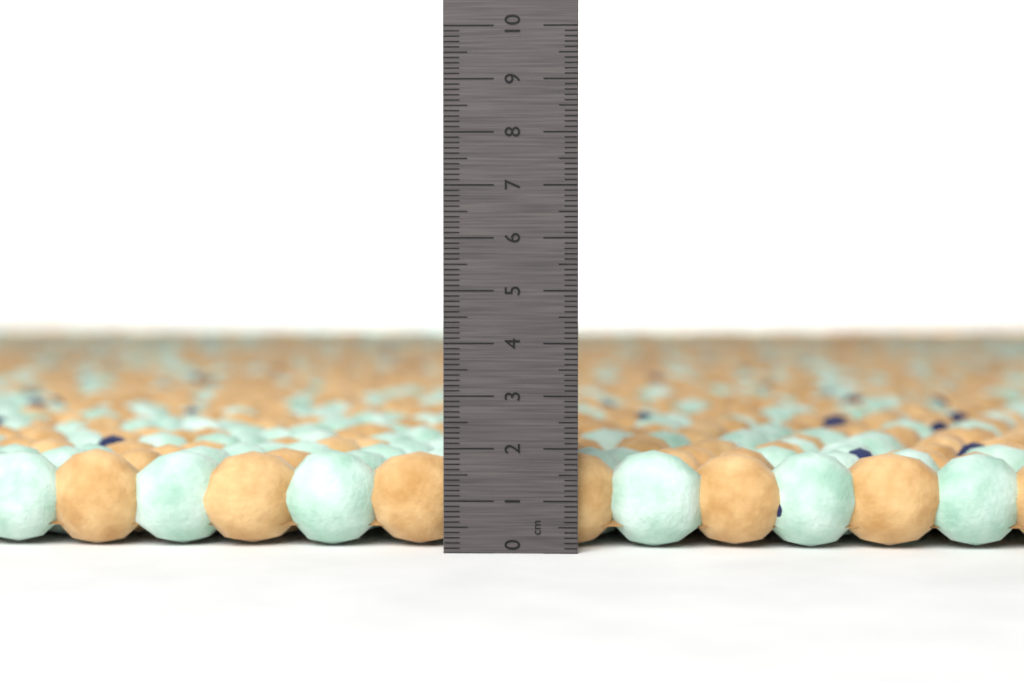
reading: 1.9 cm
